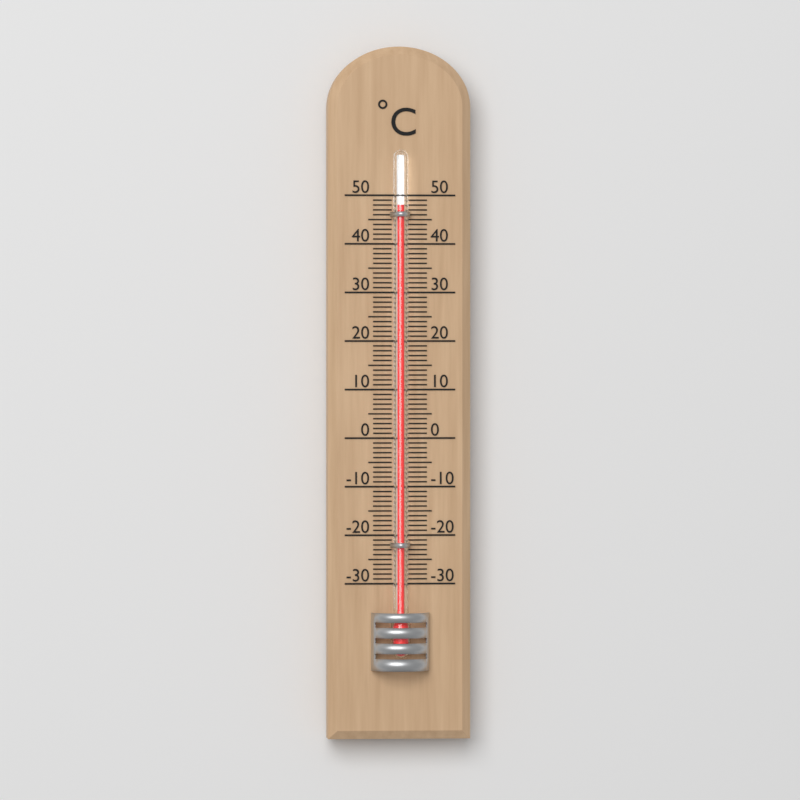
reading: 48 °C
